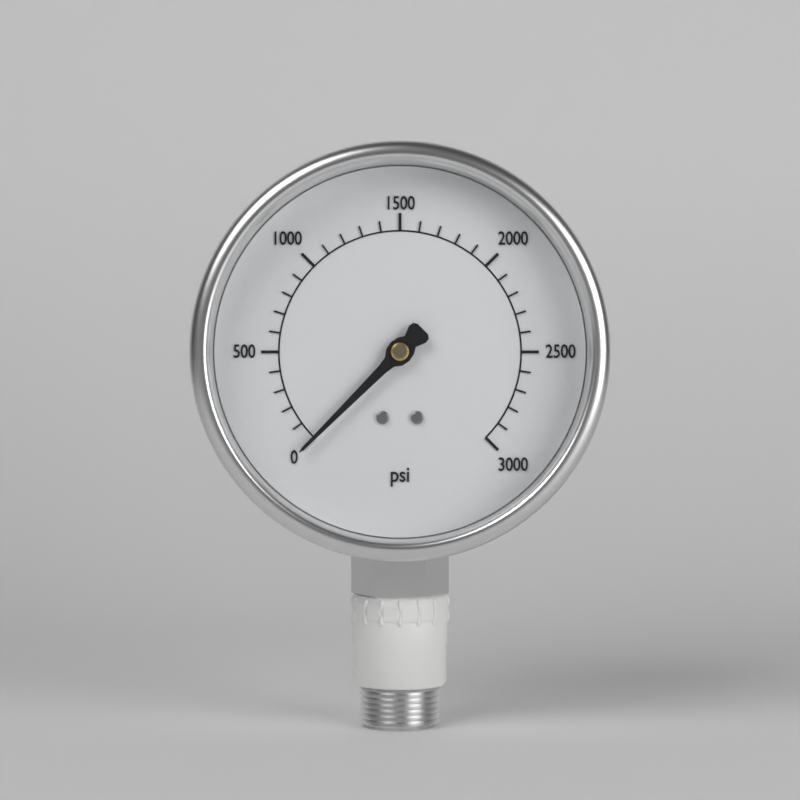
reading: 0 psi
